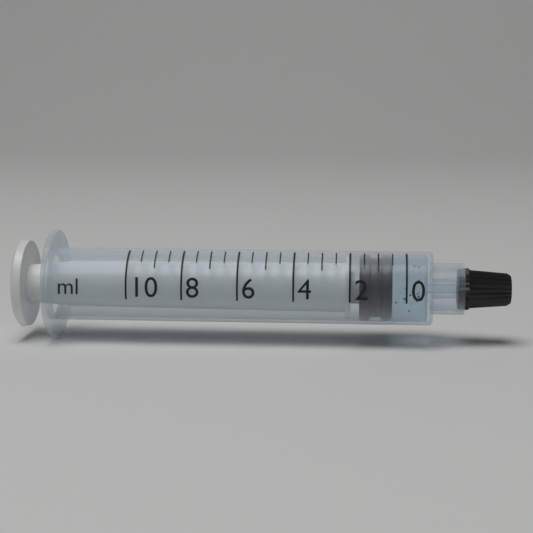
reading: 0.5 ml
